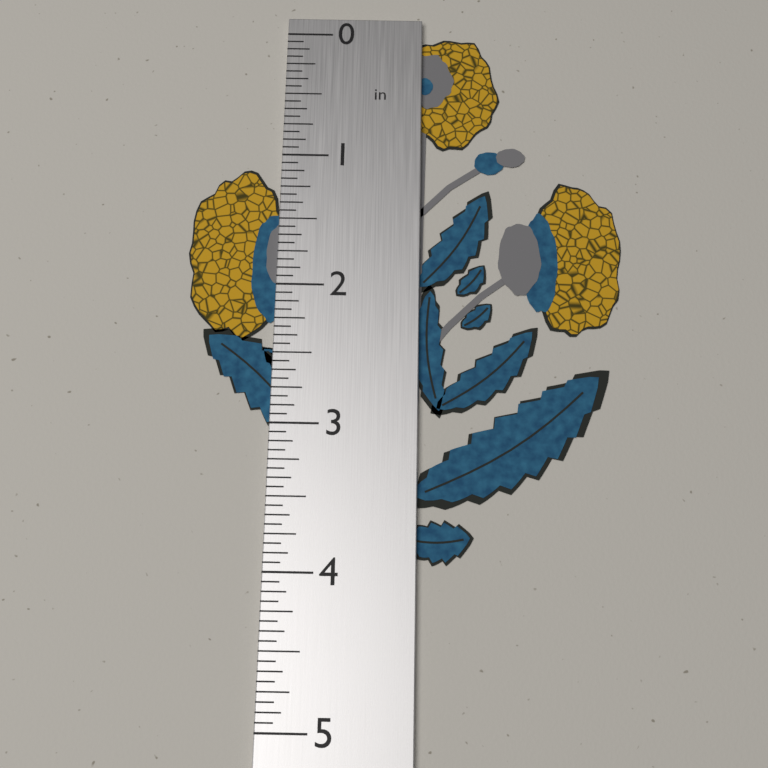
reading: 3.9375 in
